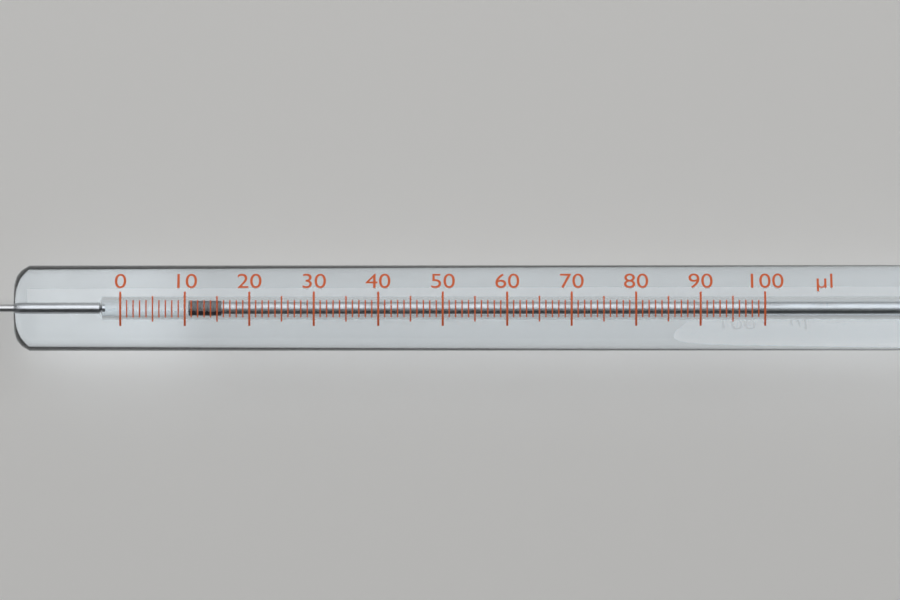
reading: 11 µl
